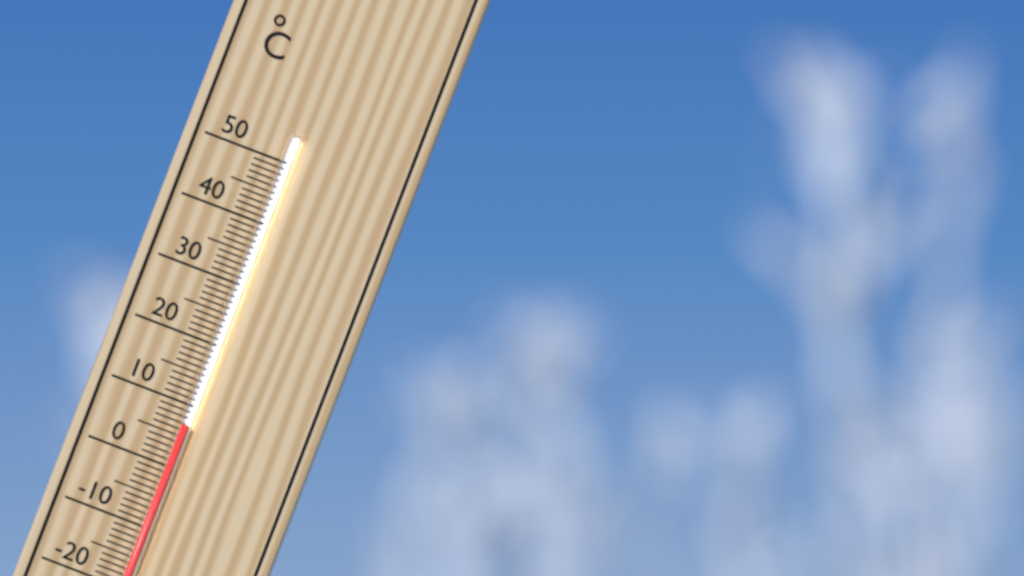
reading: 7 °C
